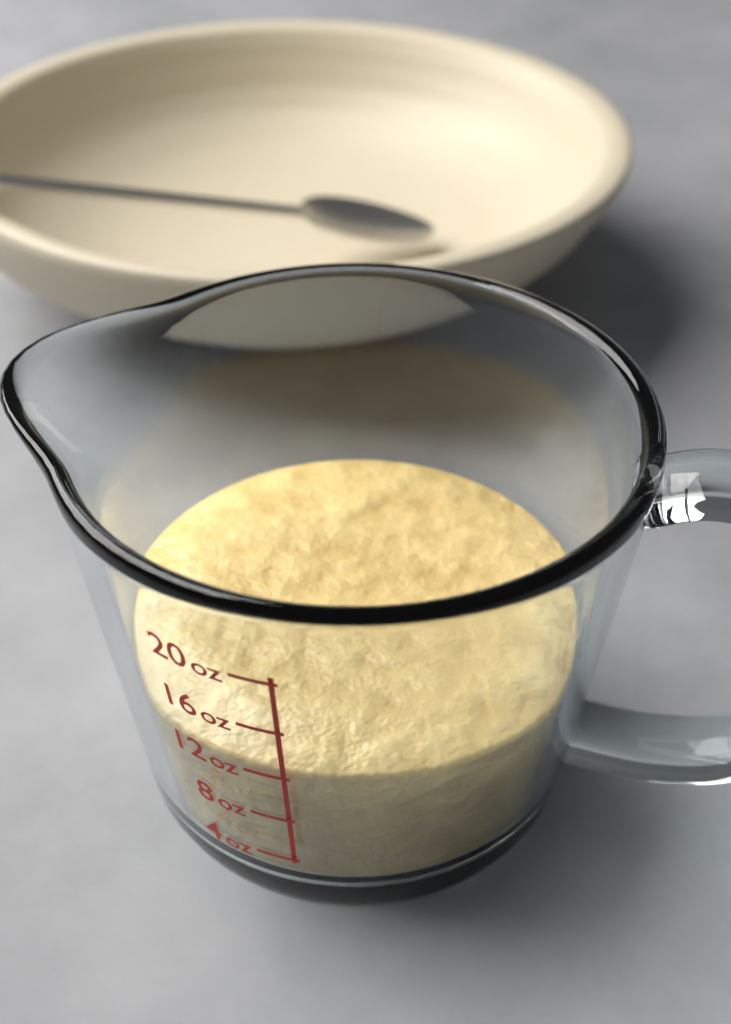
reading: 12 oz
